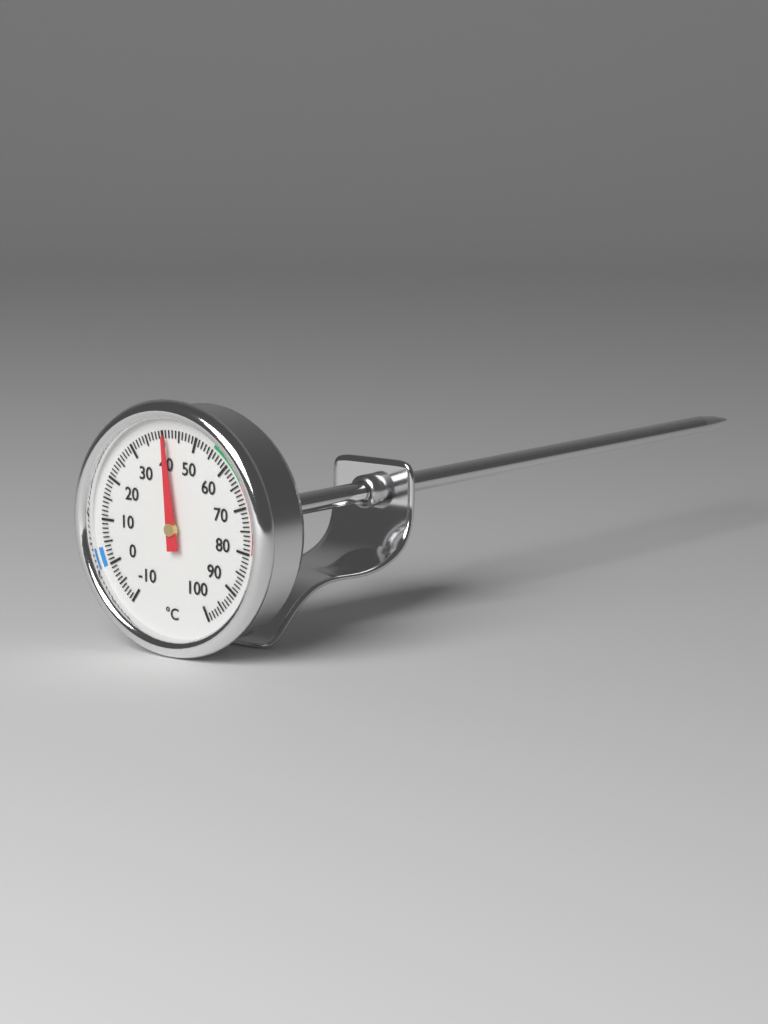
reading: 41 °C
